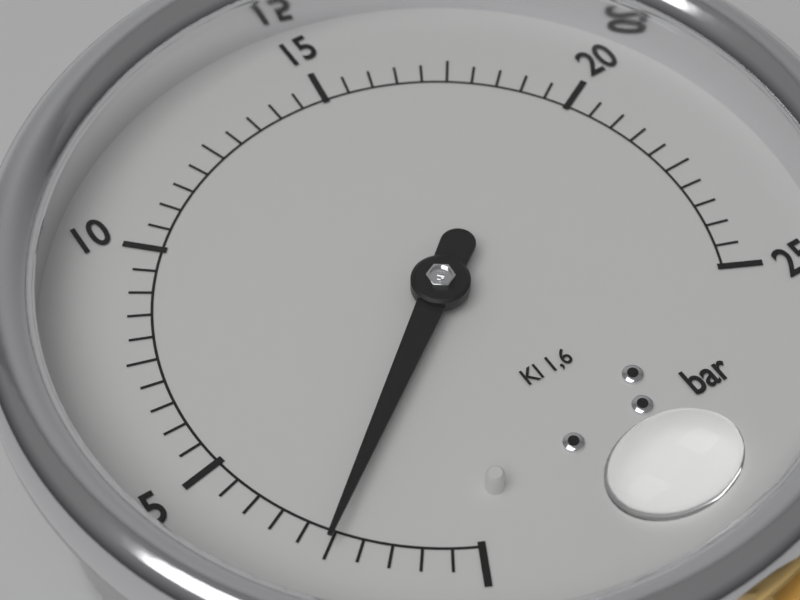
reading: 2.5 bar
